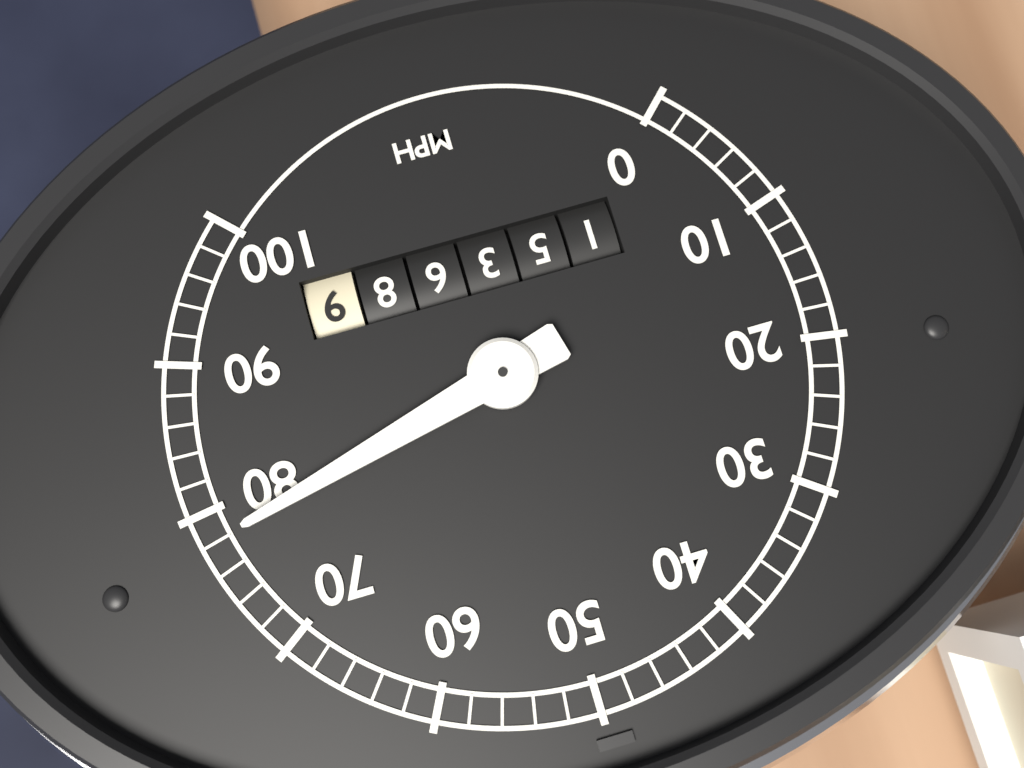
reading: 78 mph
